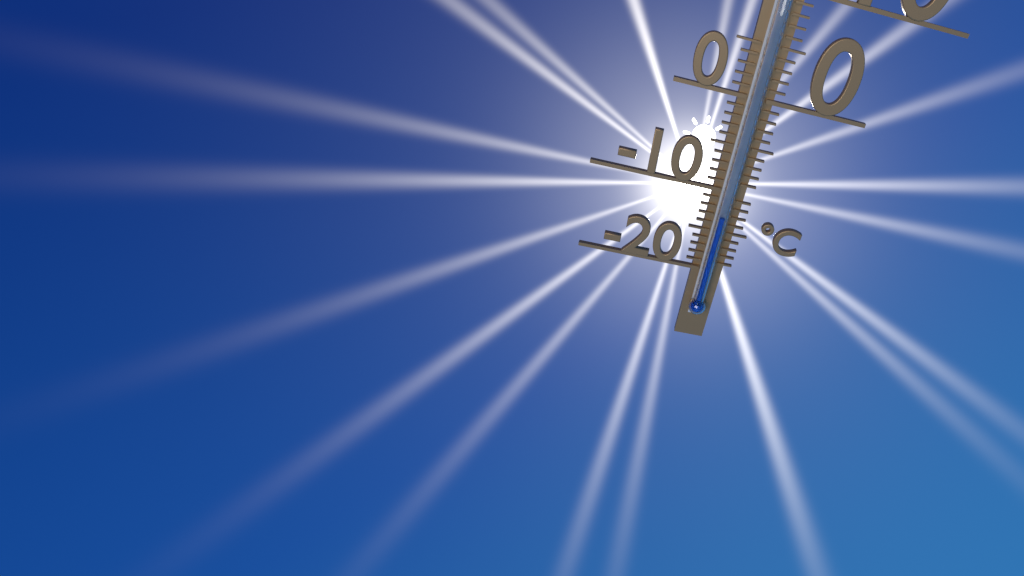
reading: -13 °C
